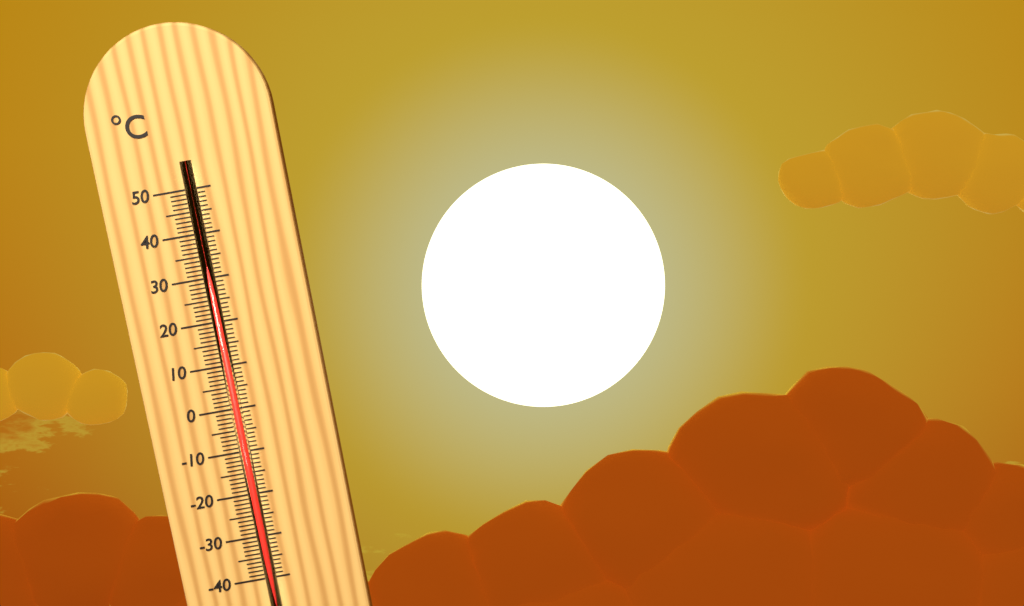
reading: 43 °C
